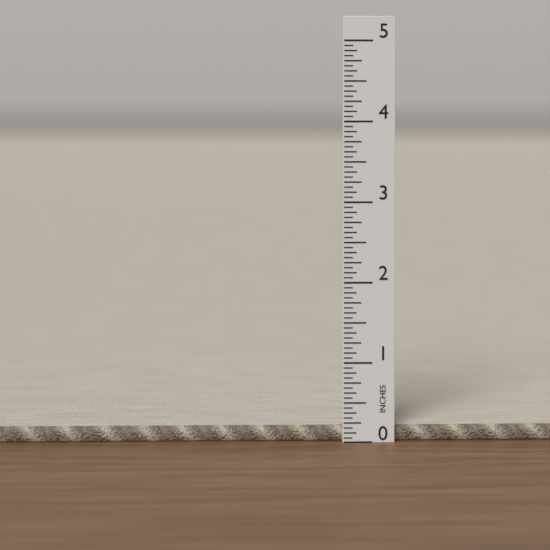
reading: 0.1875 in
